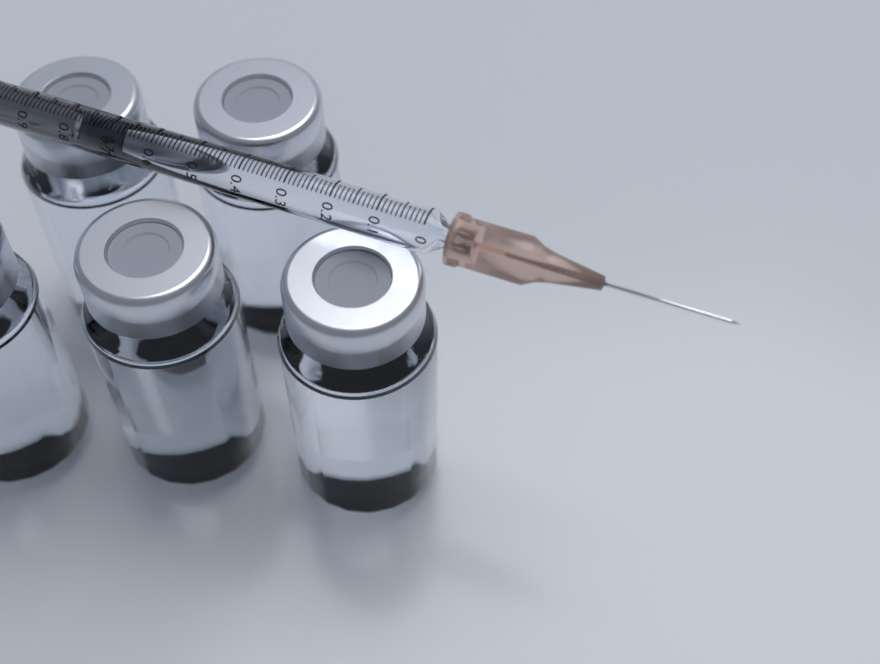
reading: 0.66 ml
